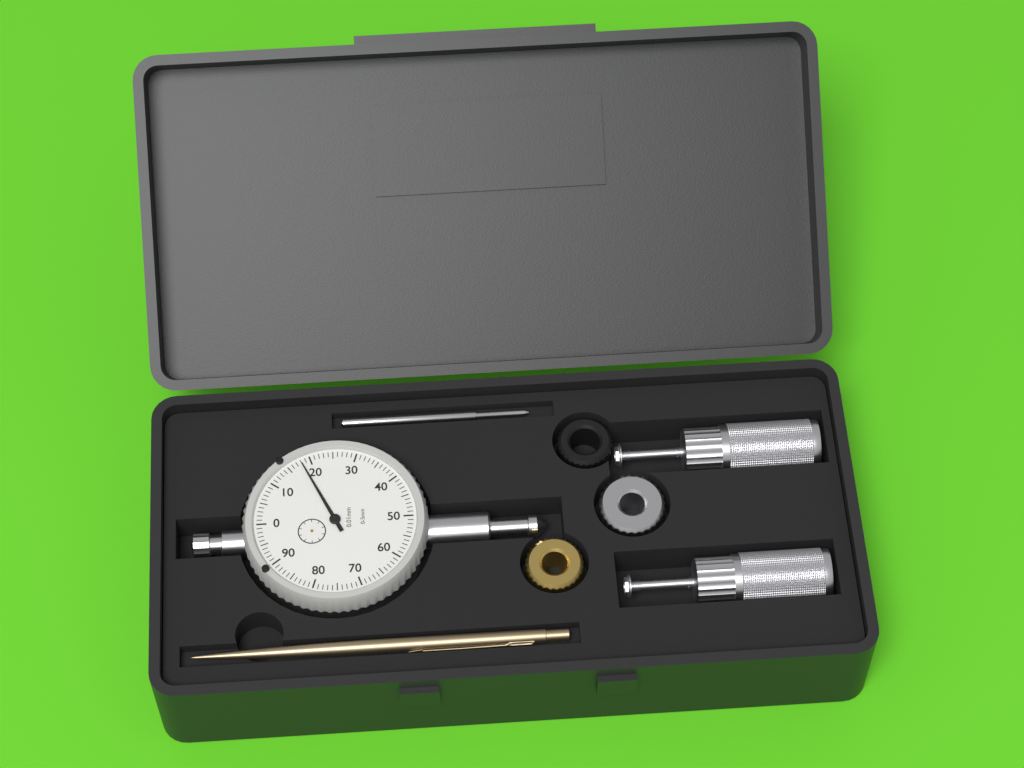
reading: 0.18 mm
